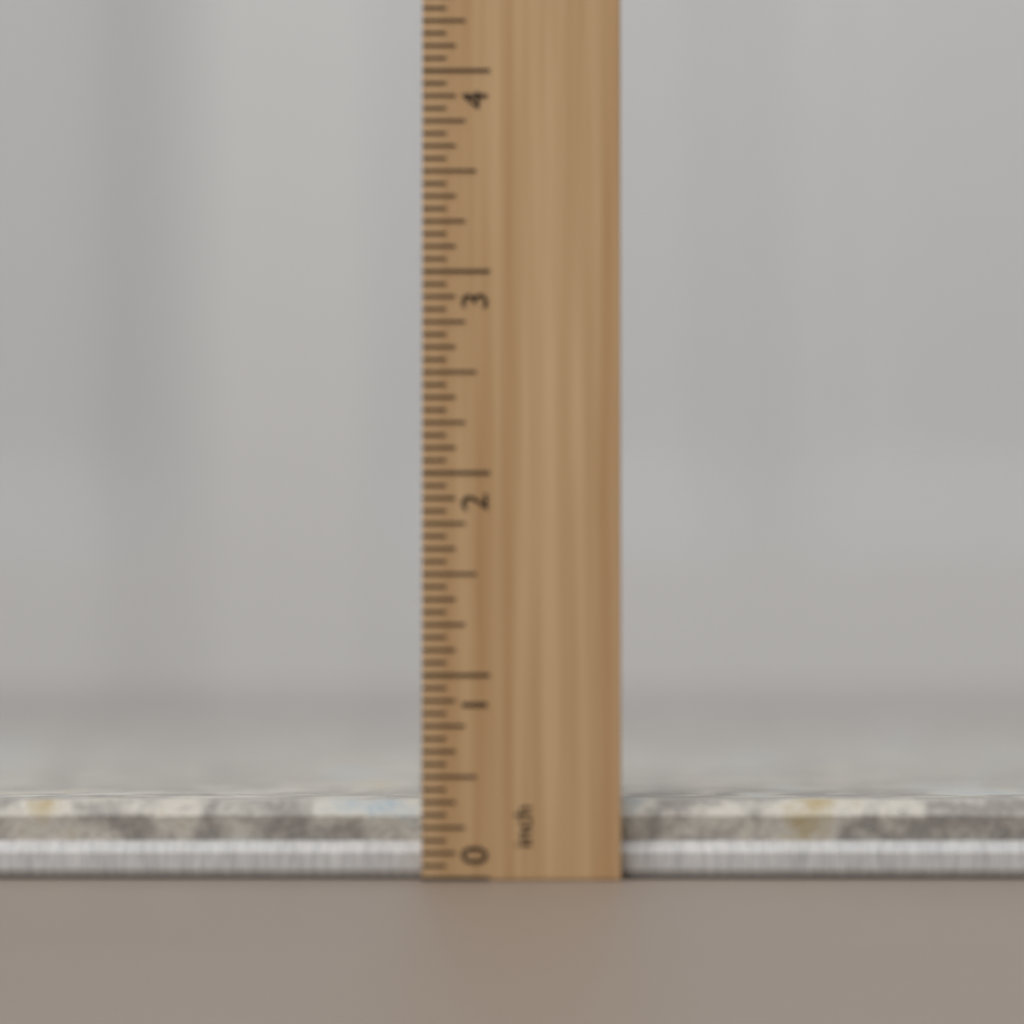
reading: 0.3750 inch
